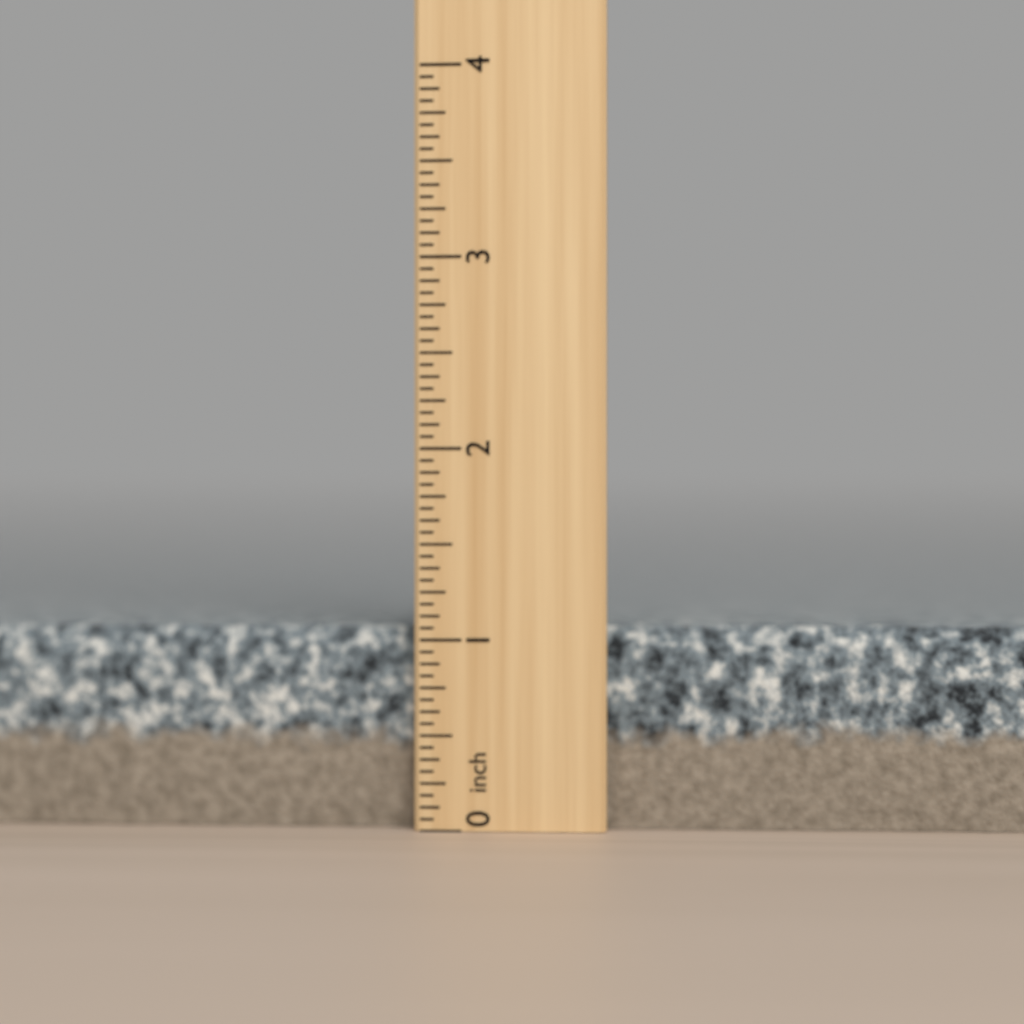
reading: 1.0625 inch
